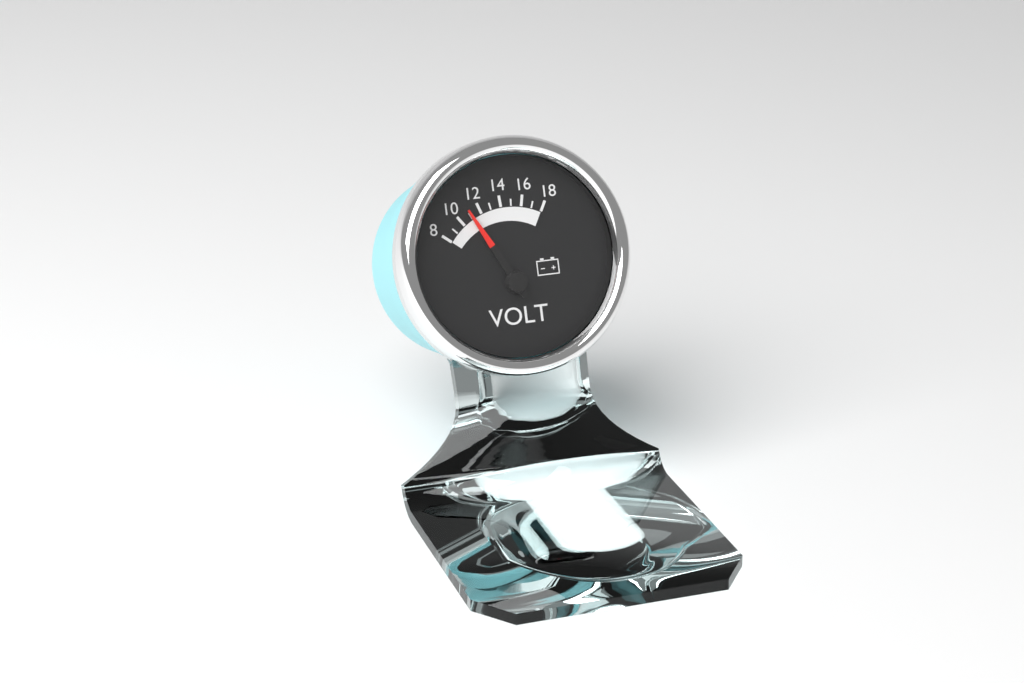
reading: 11 V
